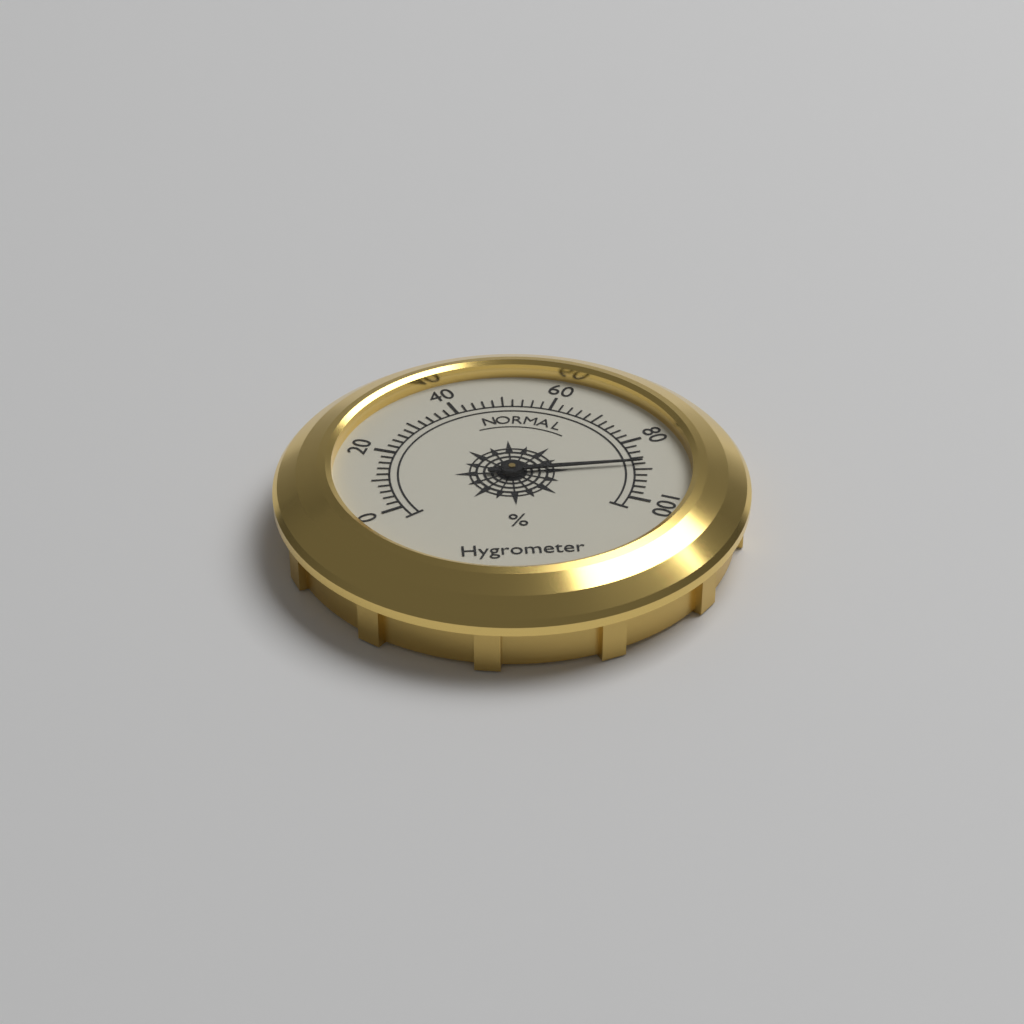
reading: 88 %
